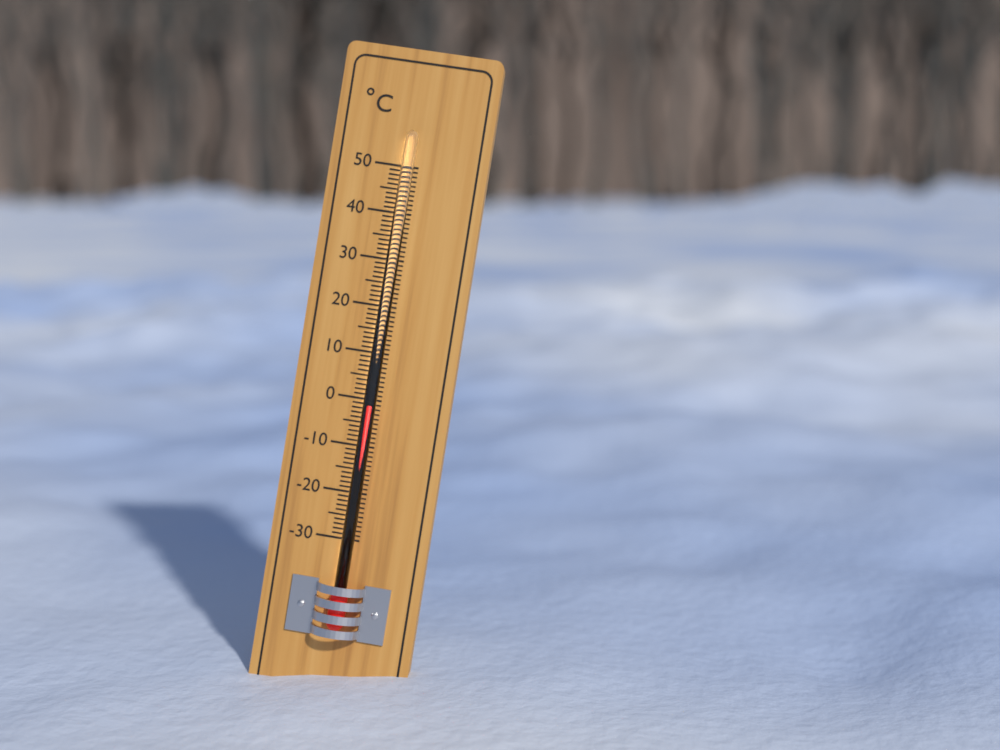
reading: -1 °C
